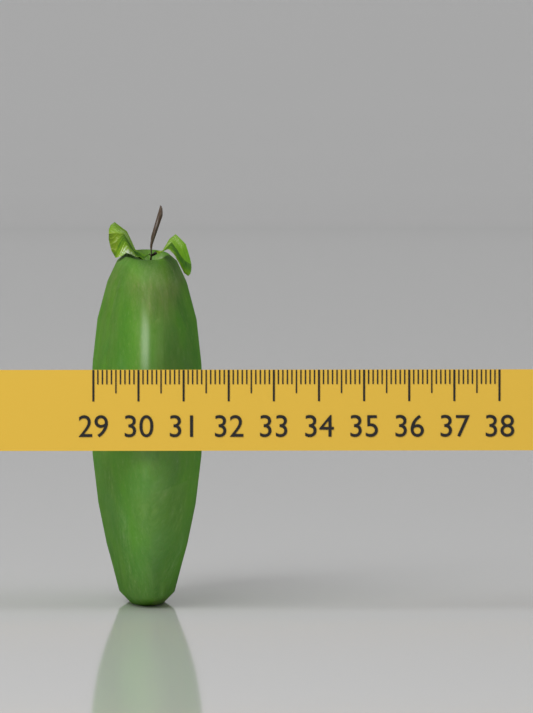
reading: 31.5 (no unit)
